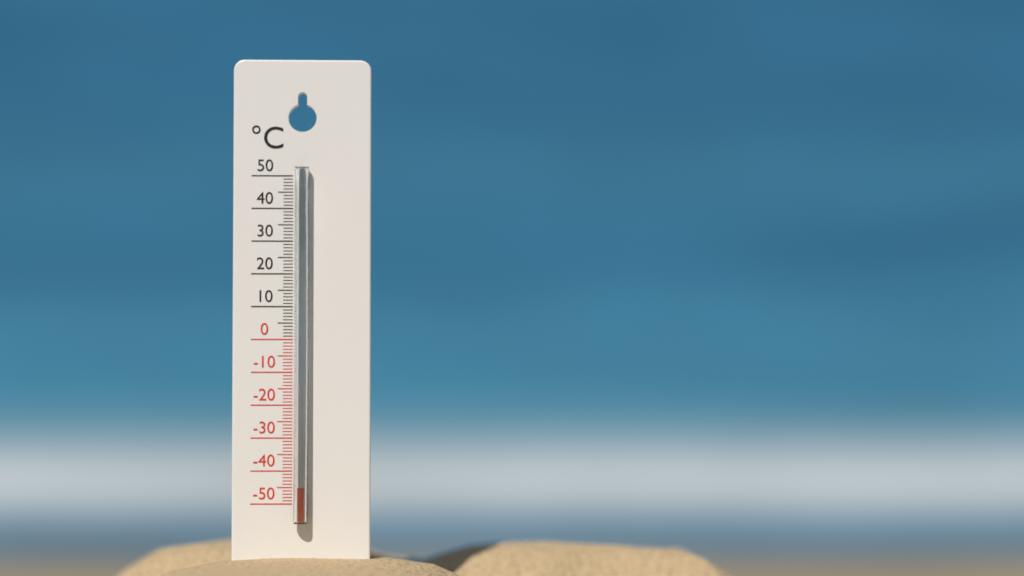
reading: -45 °C
